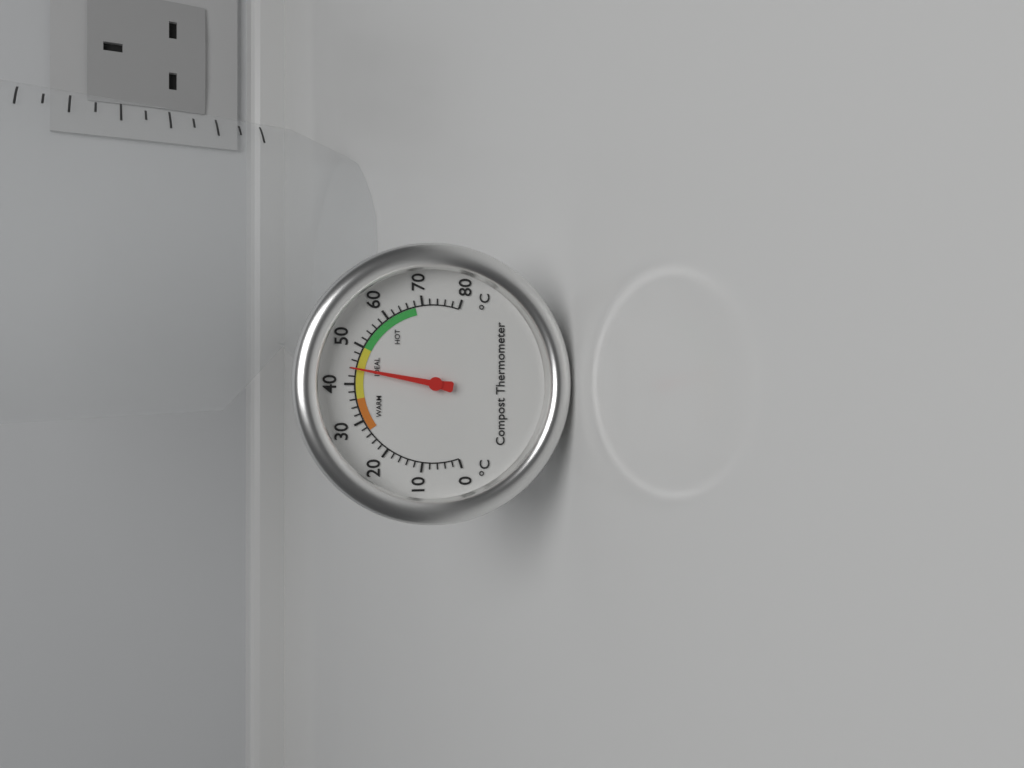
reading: 44 °C
